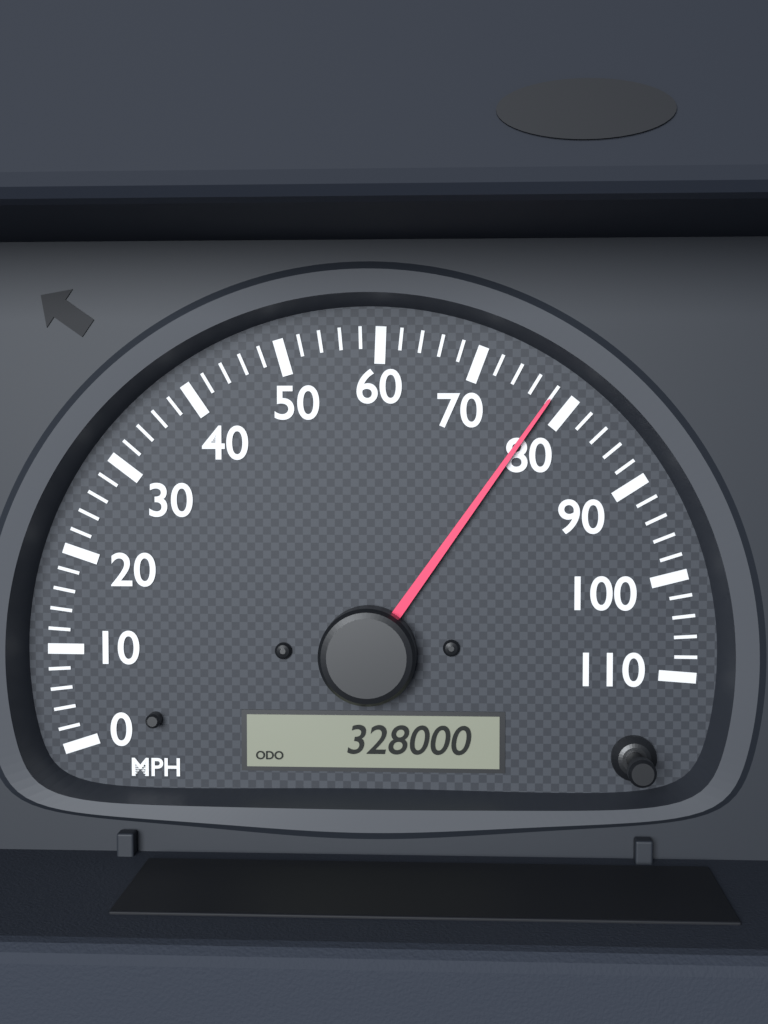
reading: 78 MPH
